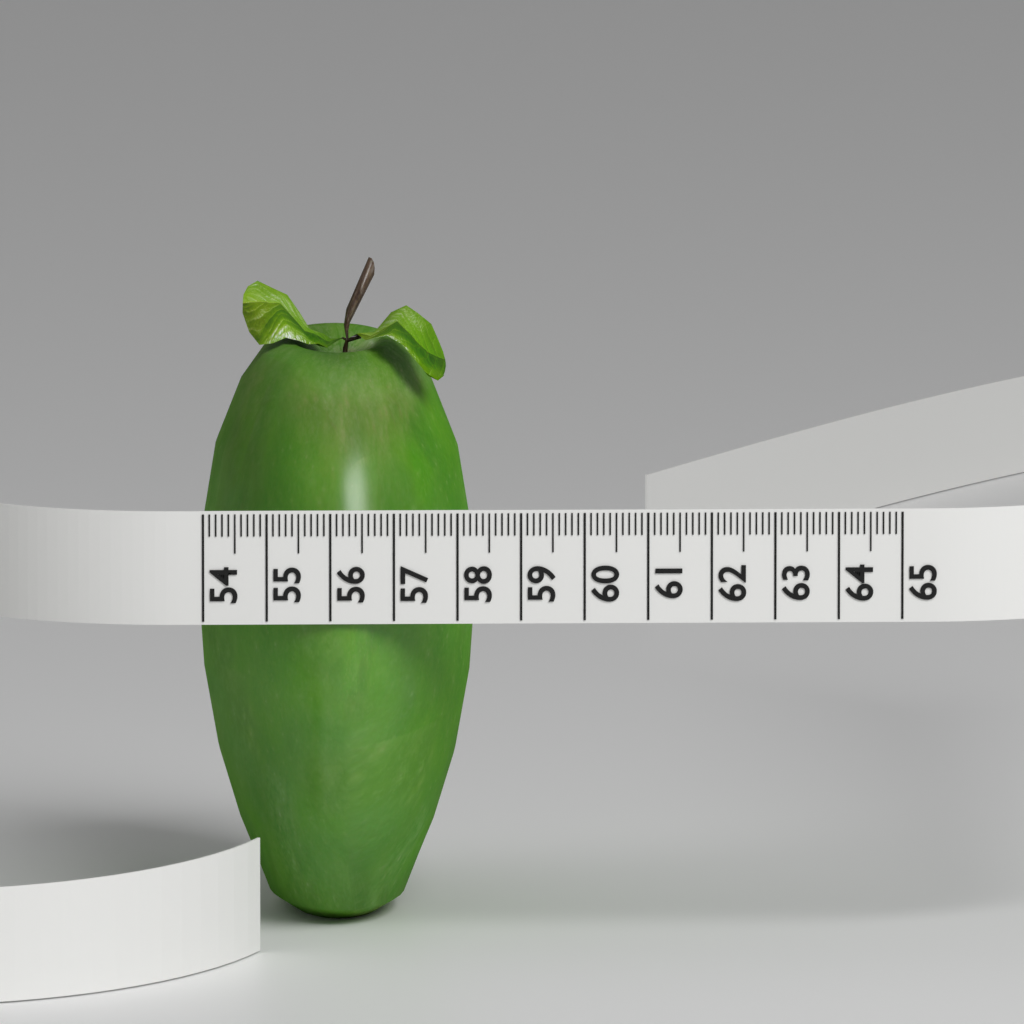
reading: 58.4 (no unit)
